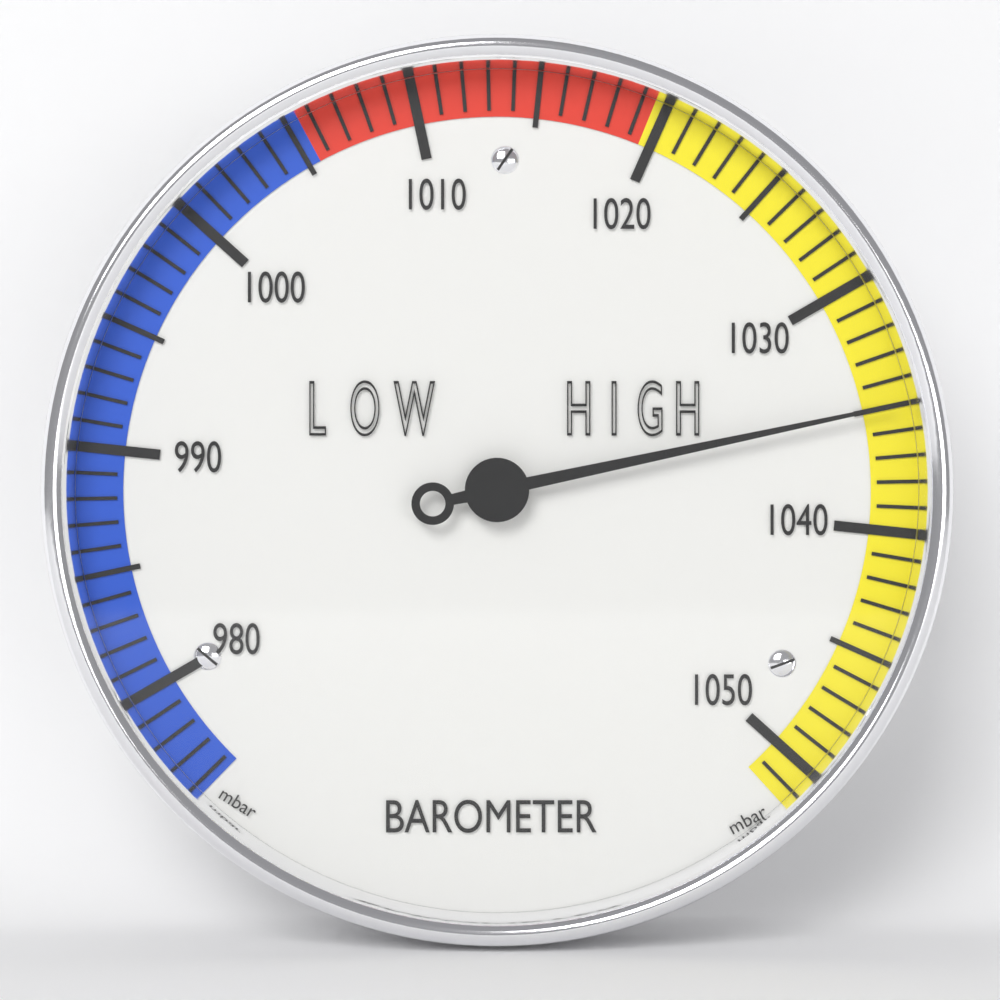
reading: 1035 mbar
